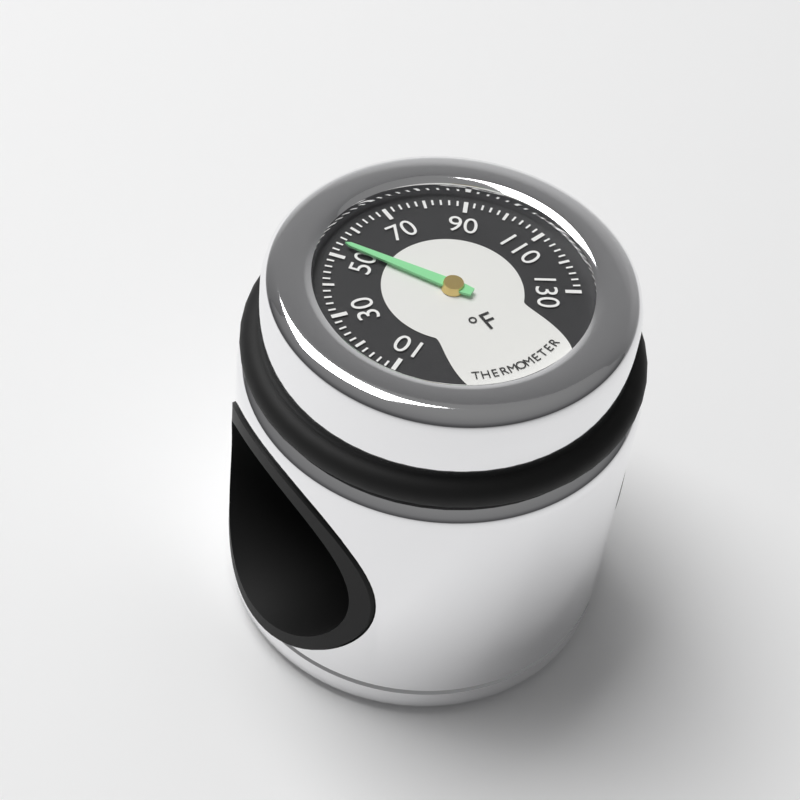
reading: 54 °F
